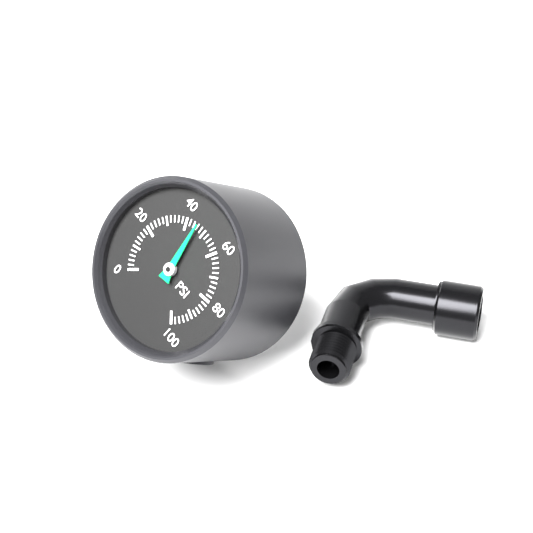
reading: 46 psi
